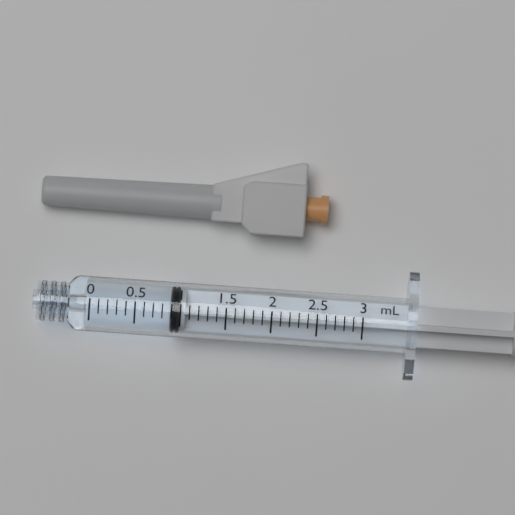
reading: 0.9 ml
